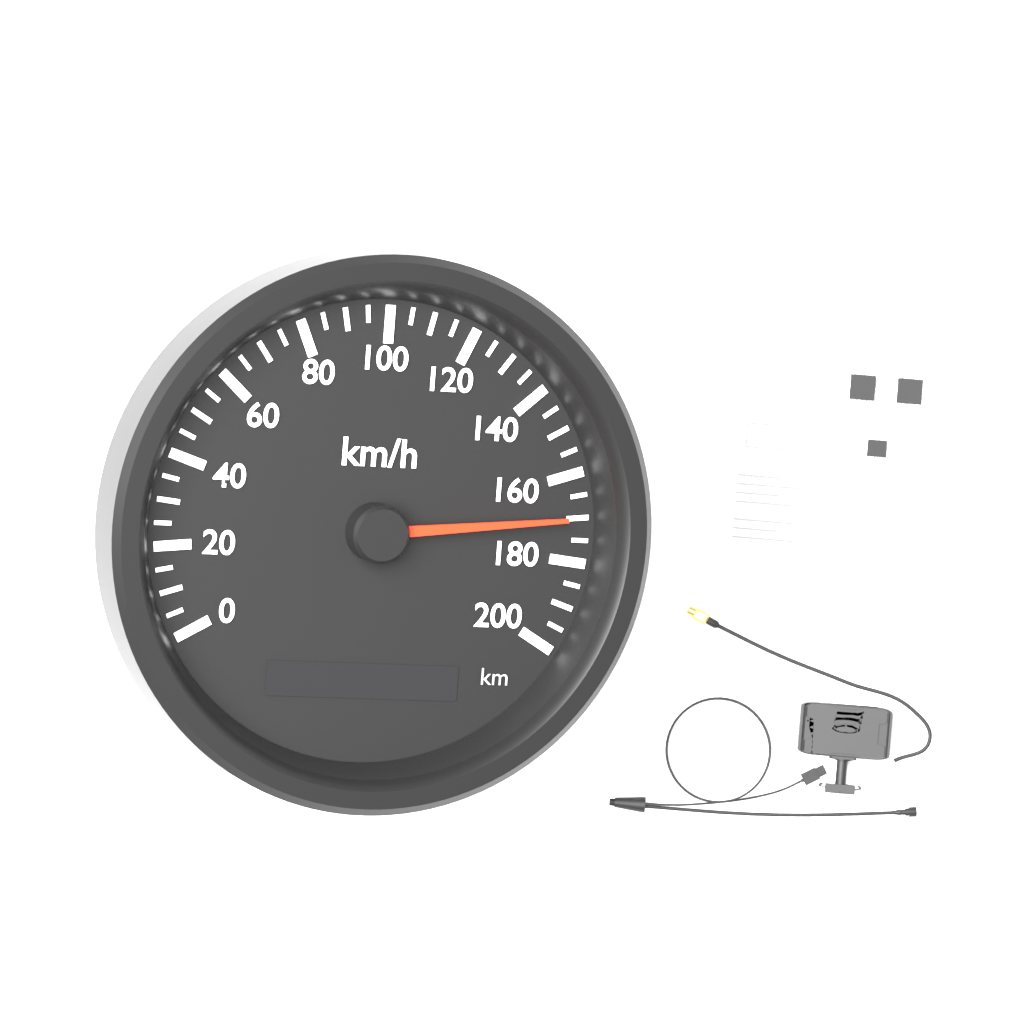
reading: 170 km/h
